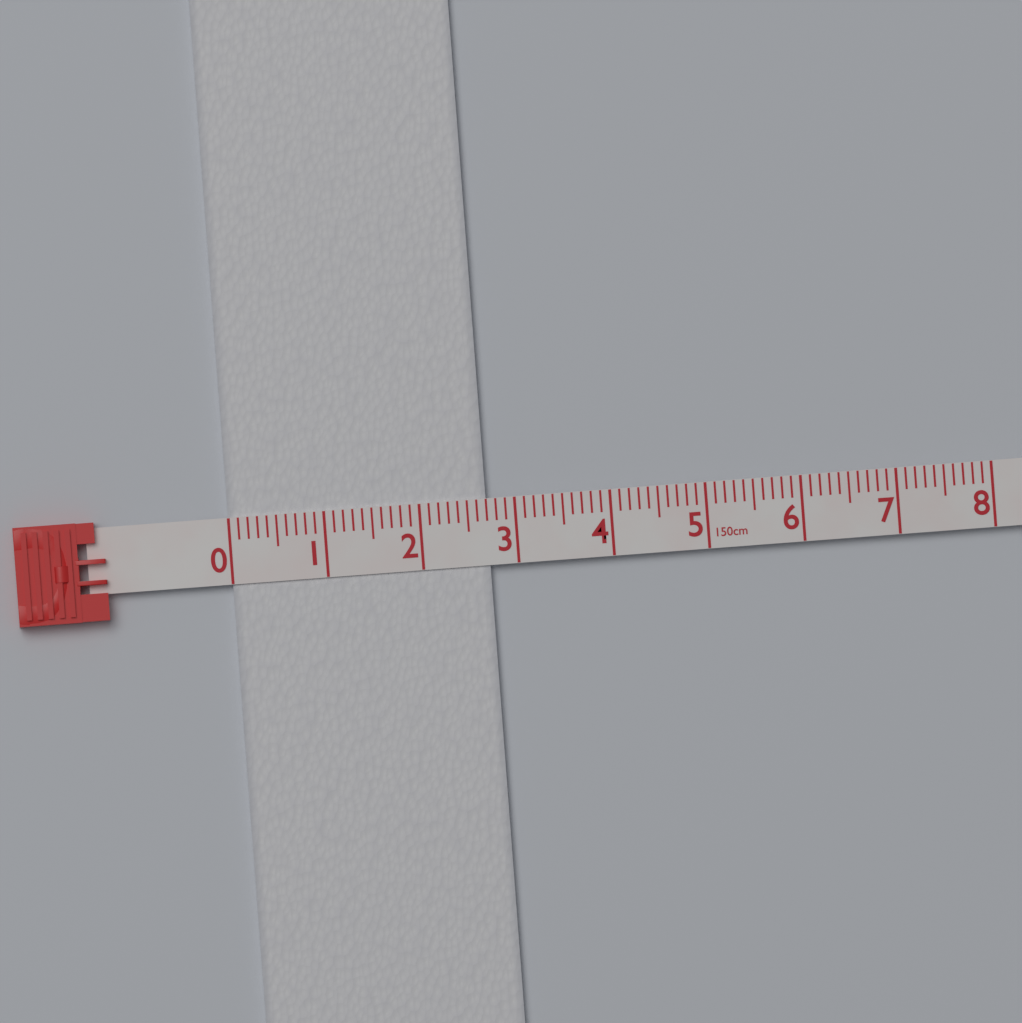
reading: 2.7 cm
